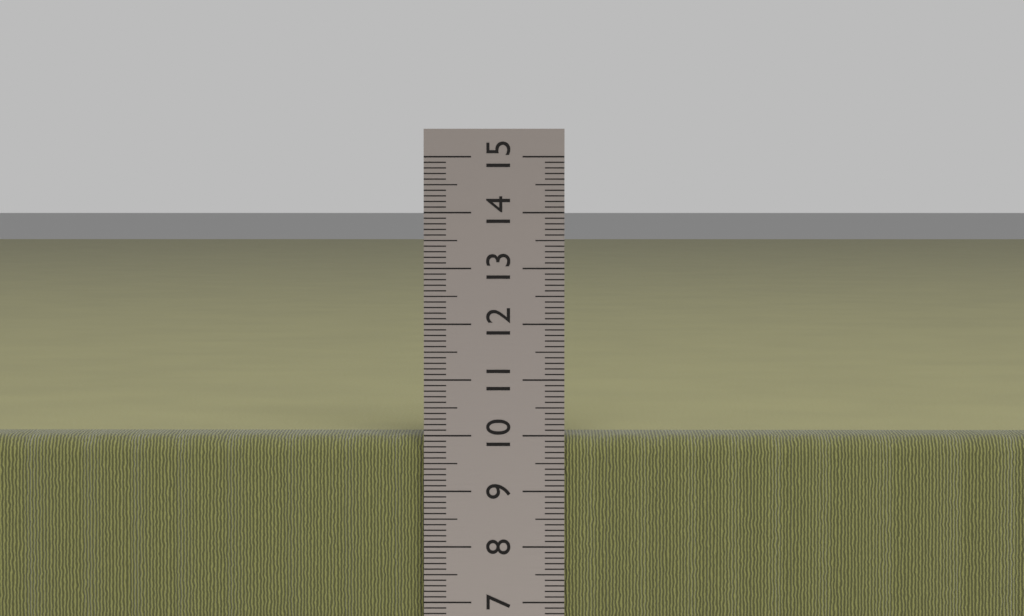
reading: 10.0 cm
